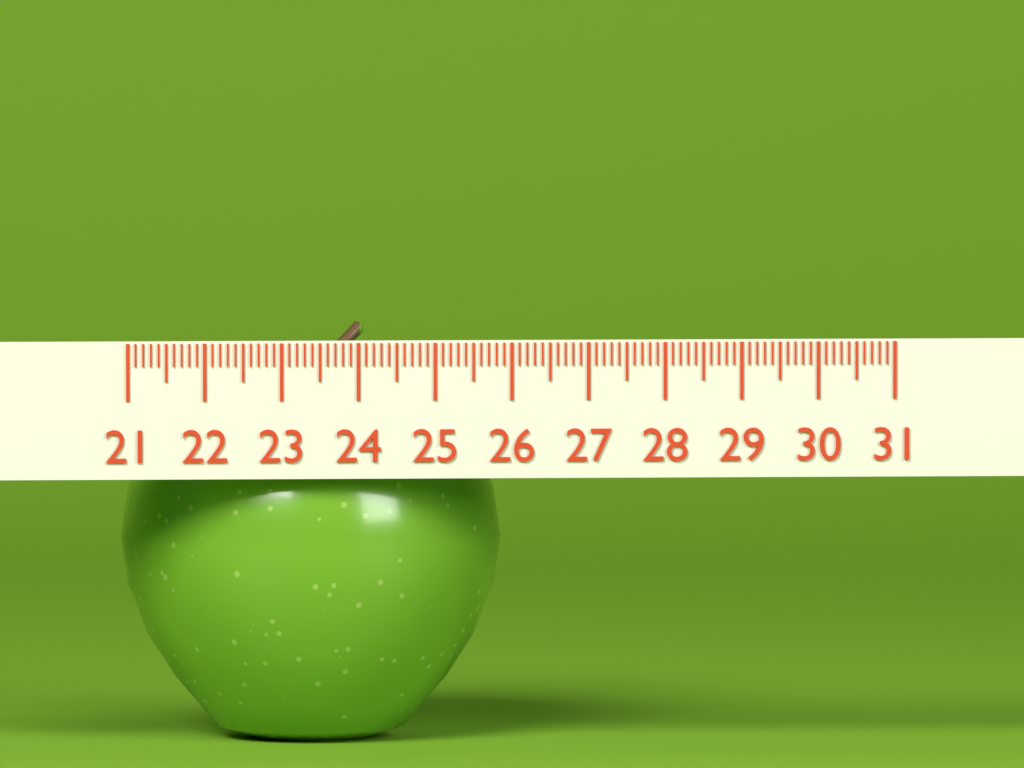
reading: 26.0 (no unit)
